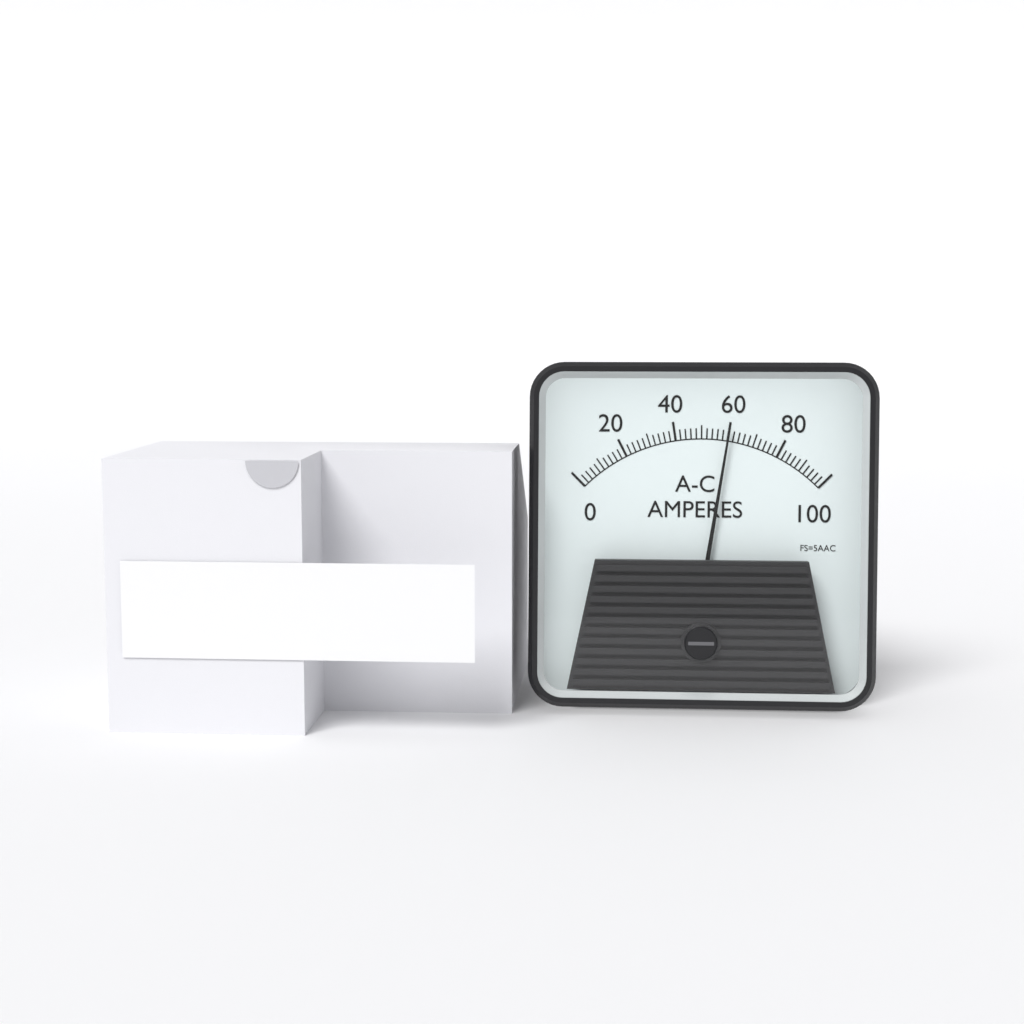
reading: 60 A
